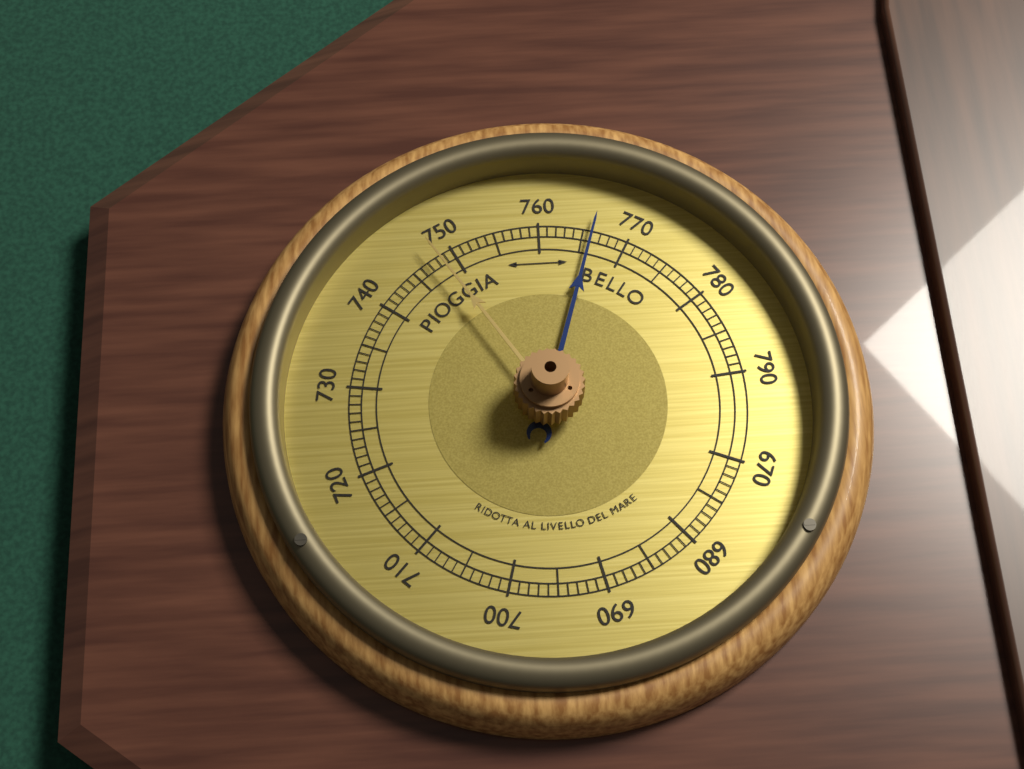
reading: 766 (no unit)
